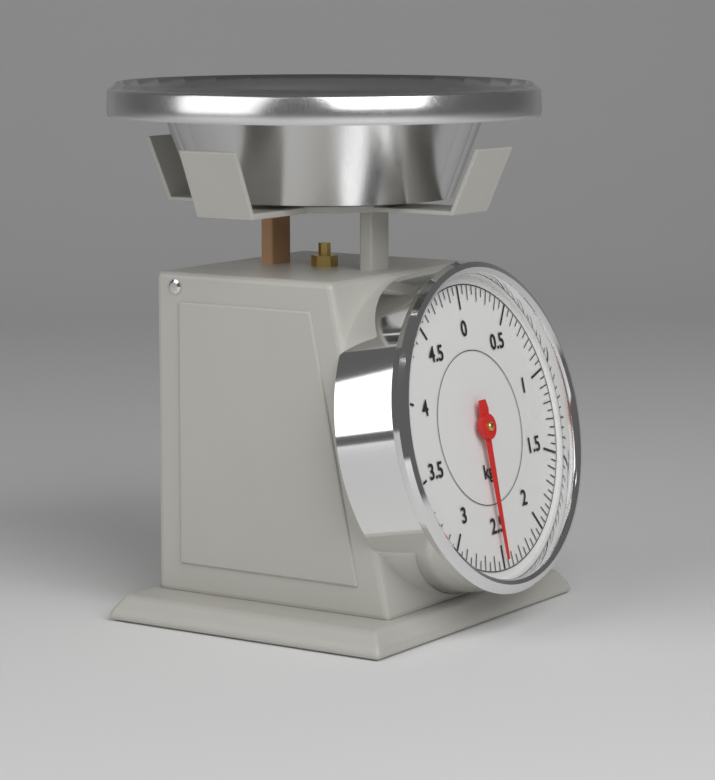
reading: 2.50 kg
